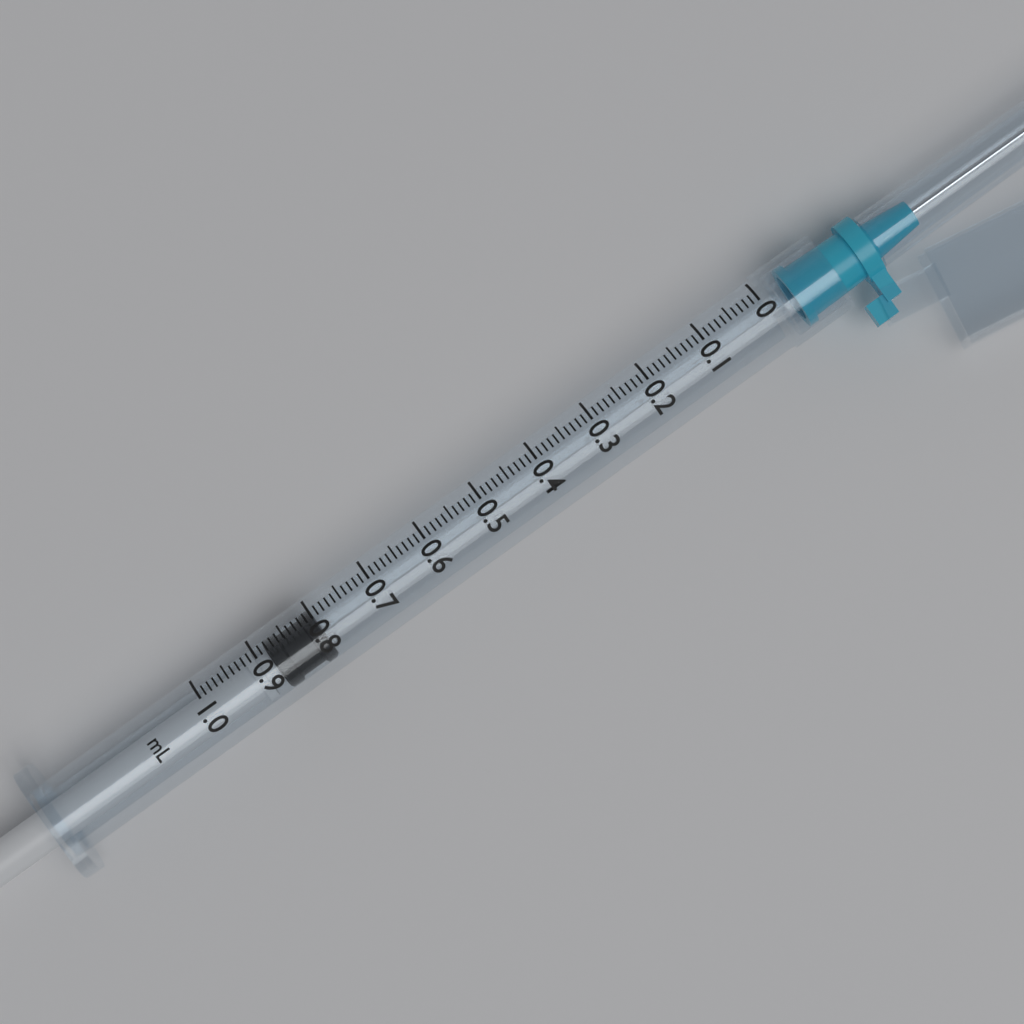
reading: 0.80 ml
